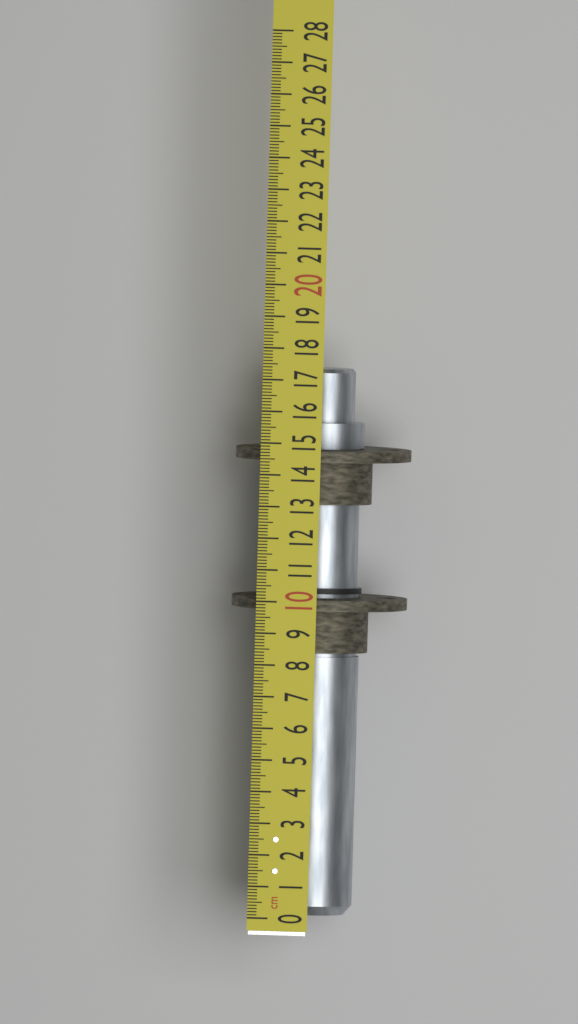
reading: 17.3 cm
